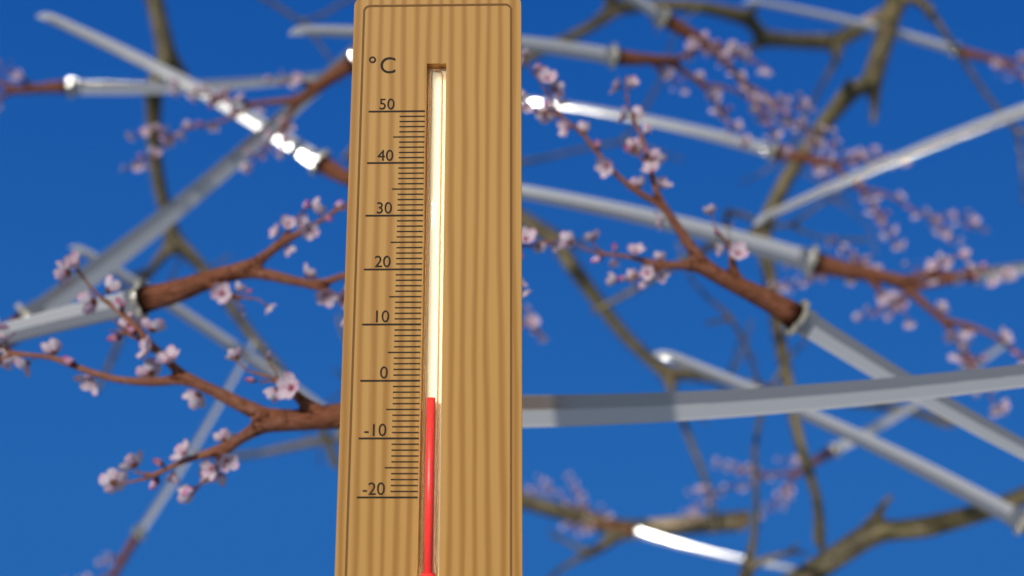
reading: -3 °C
